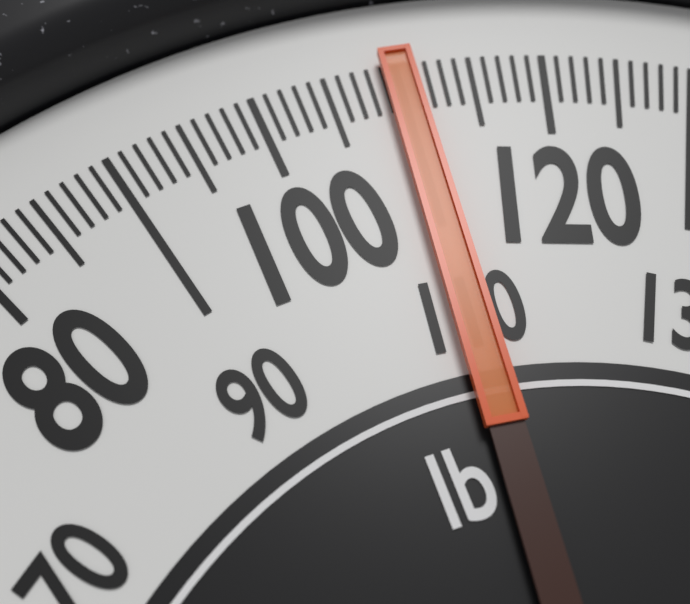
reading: 110 lb
